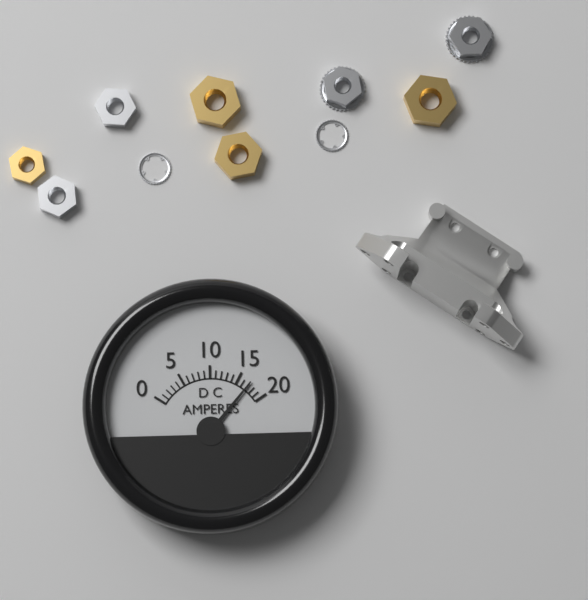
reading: 17 A
